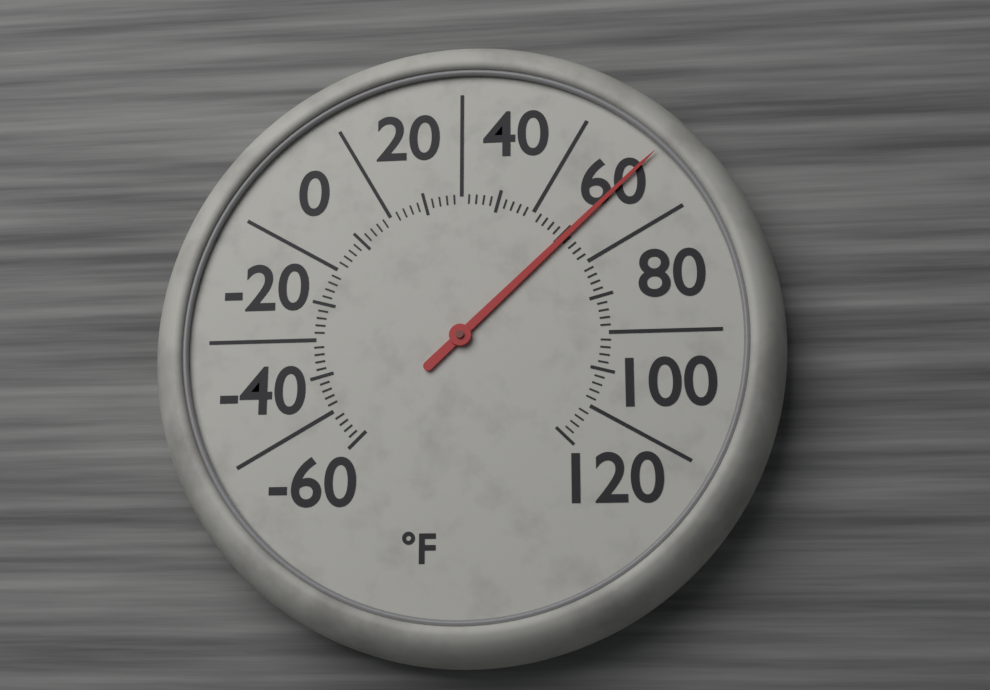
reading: 61 °F
